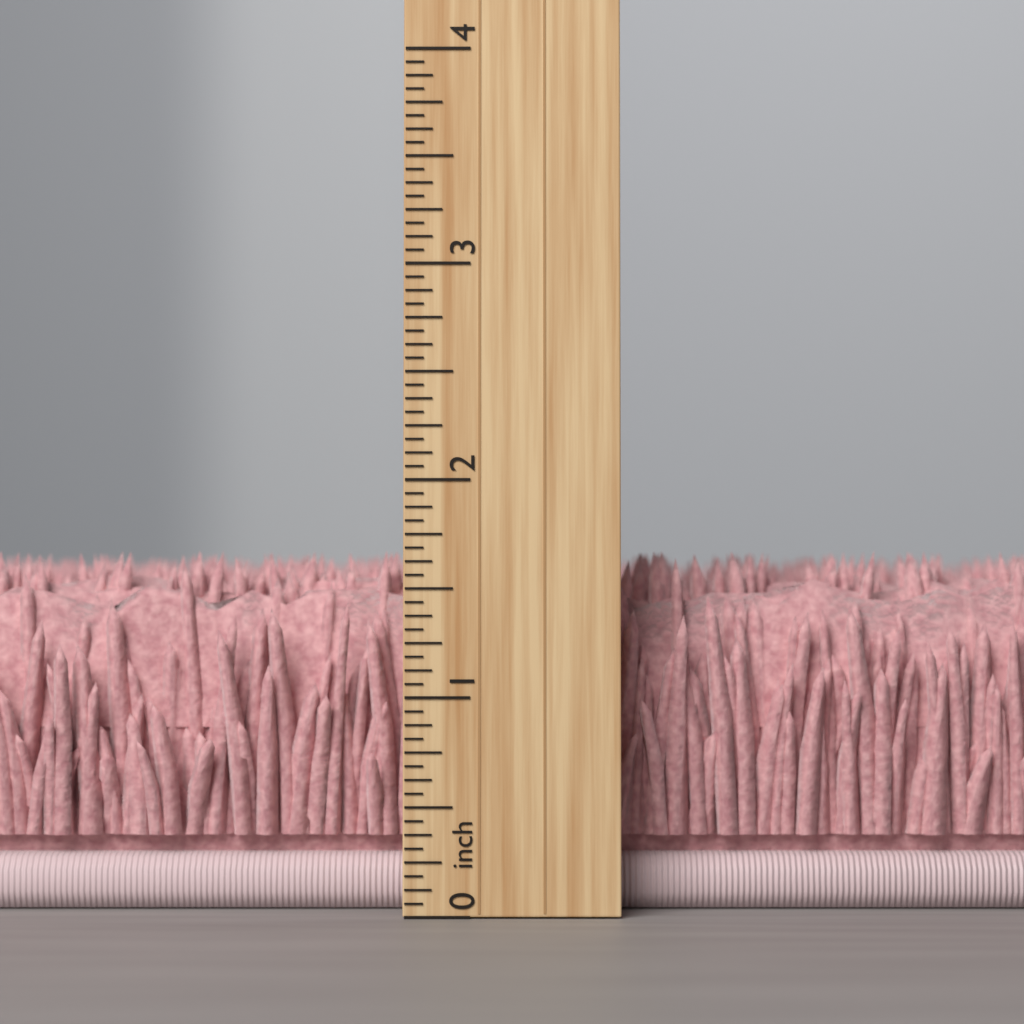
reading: 1.6875 inch
